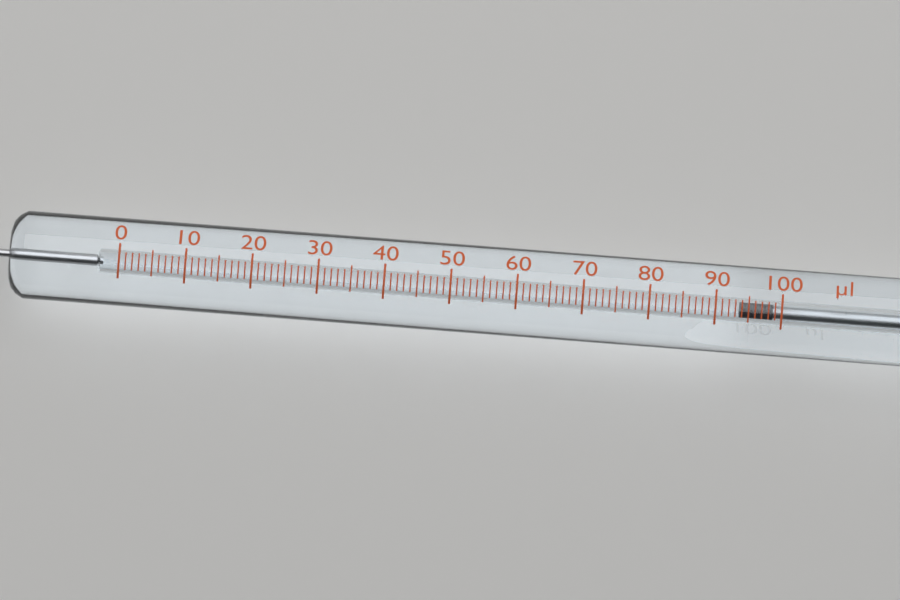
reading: 94 µl
